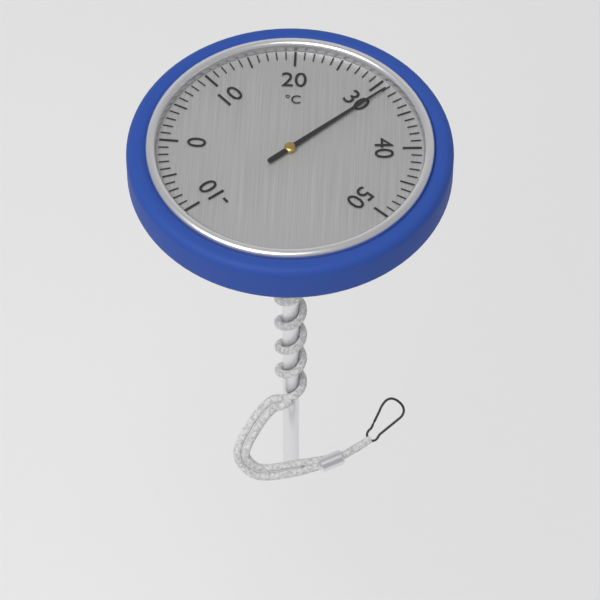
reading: 31 °C
